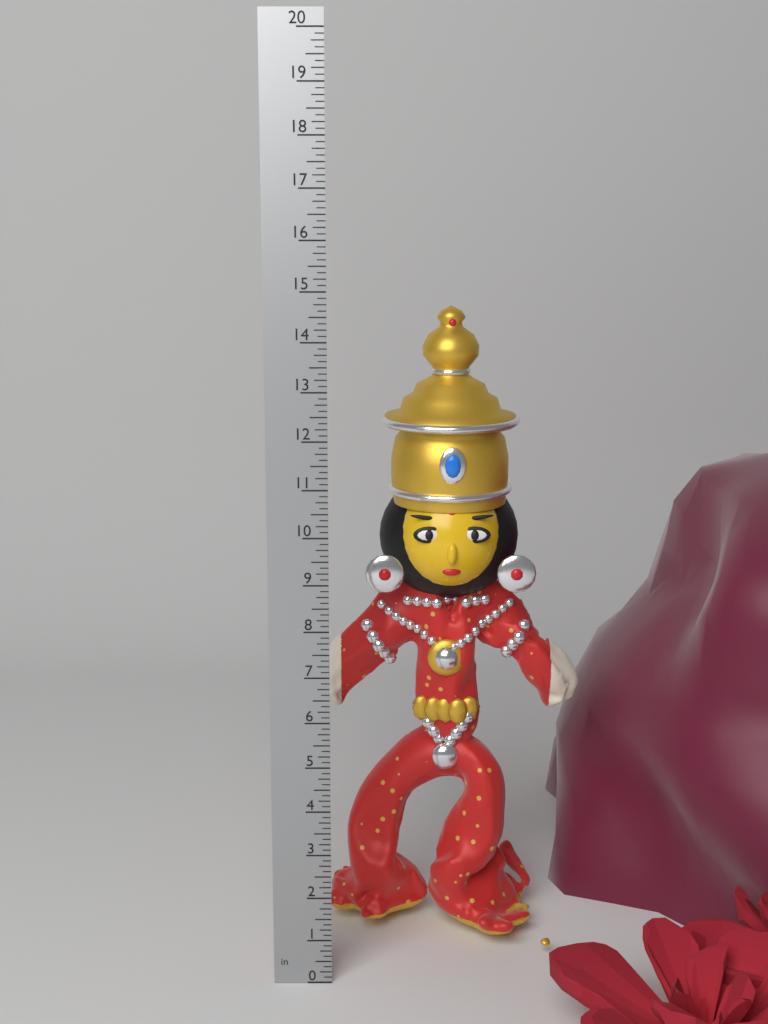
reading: 14.500 in
